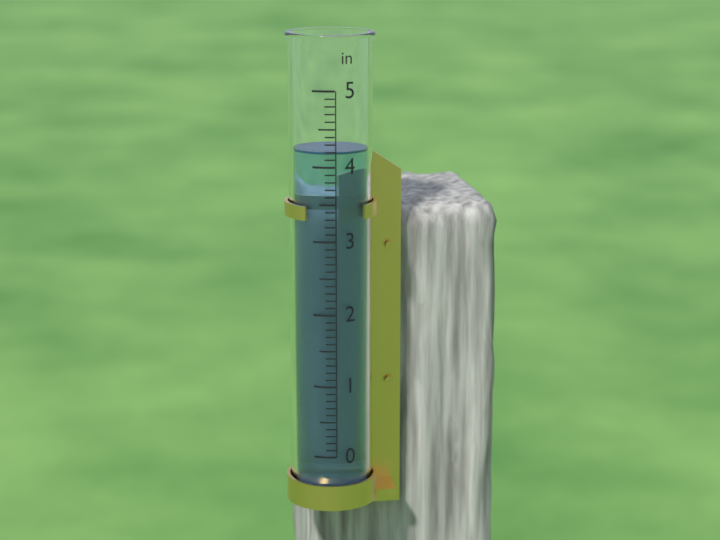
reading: 4.2 in
